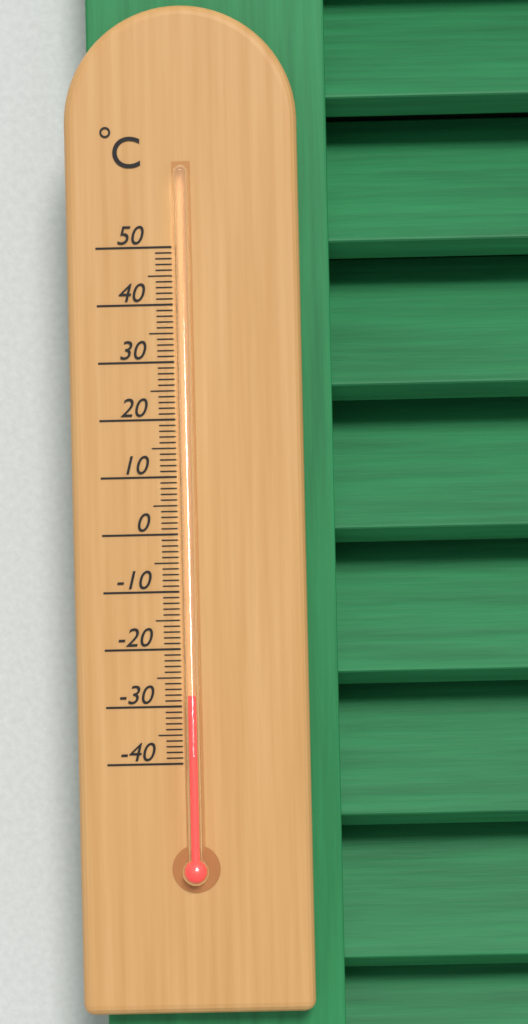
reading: -28 °C
